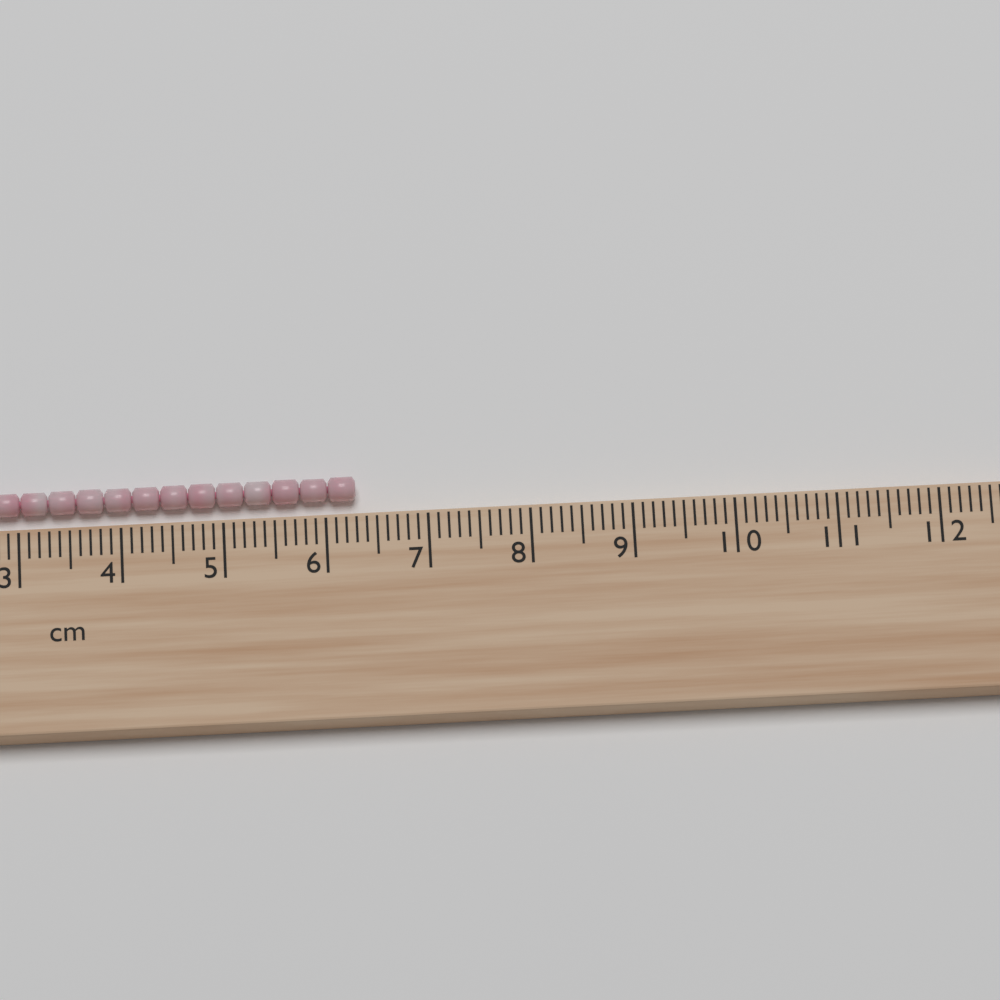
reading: 6.3 cm
